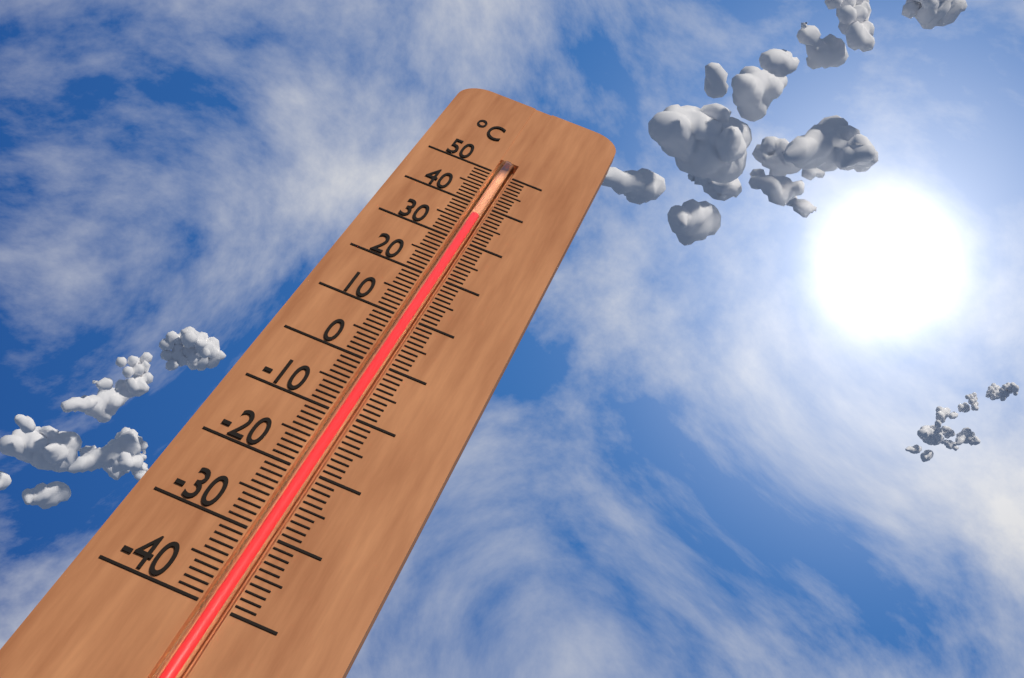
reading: 37 °C
